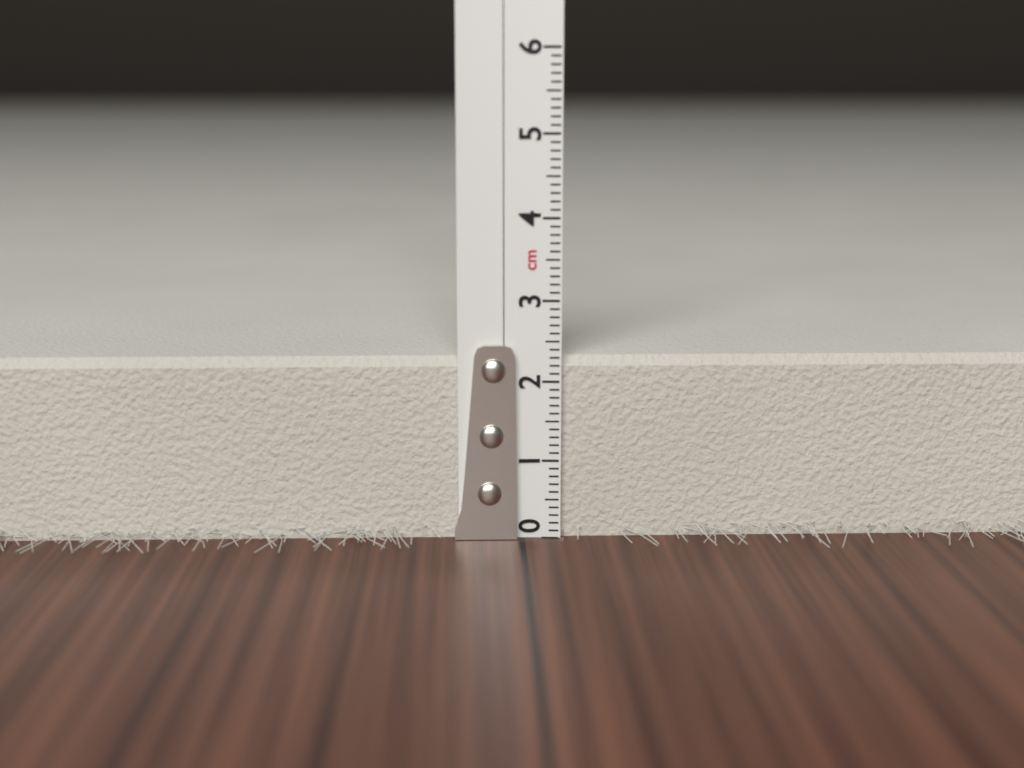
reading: 2.3 cm
